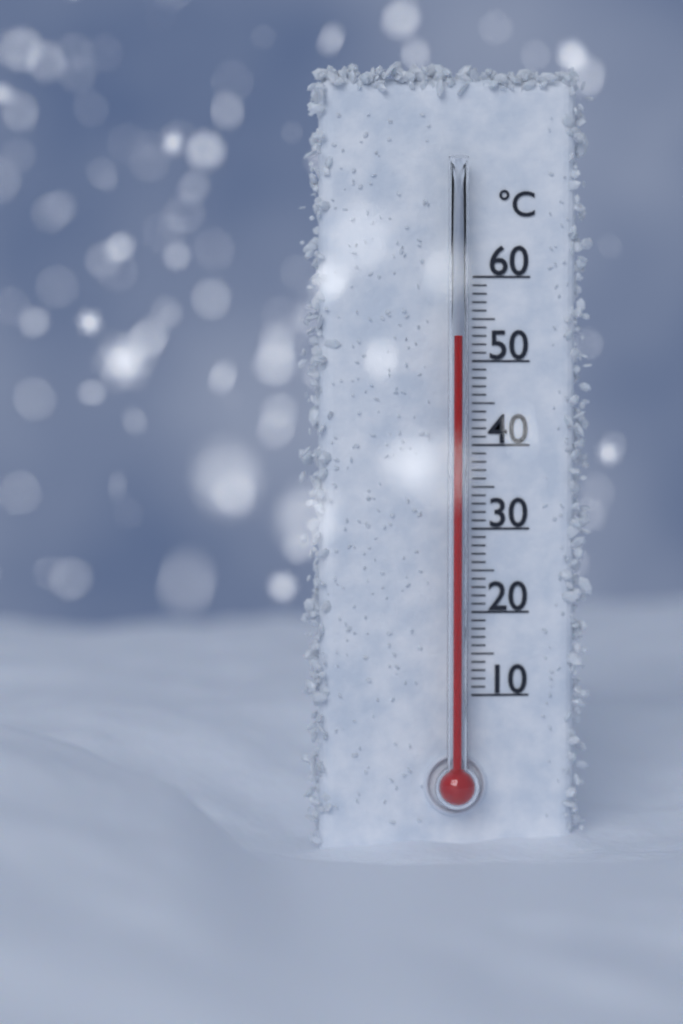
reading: 53 °C
